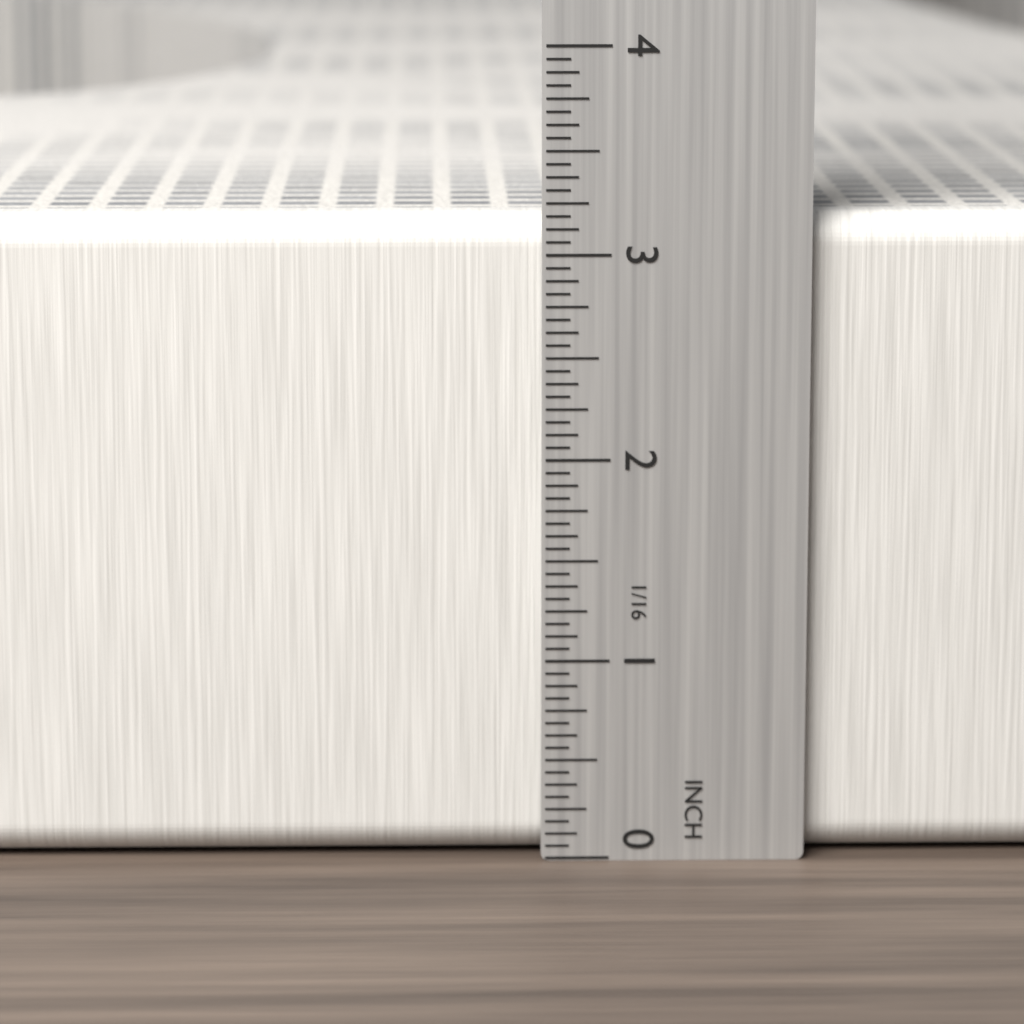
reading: 3.1875 in
